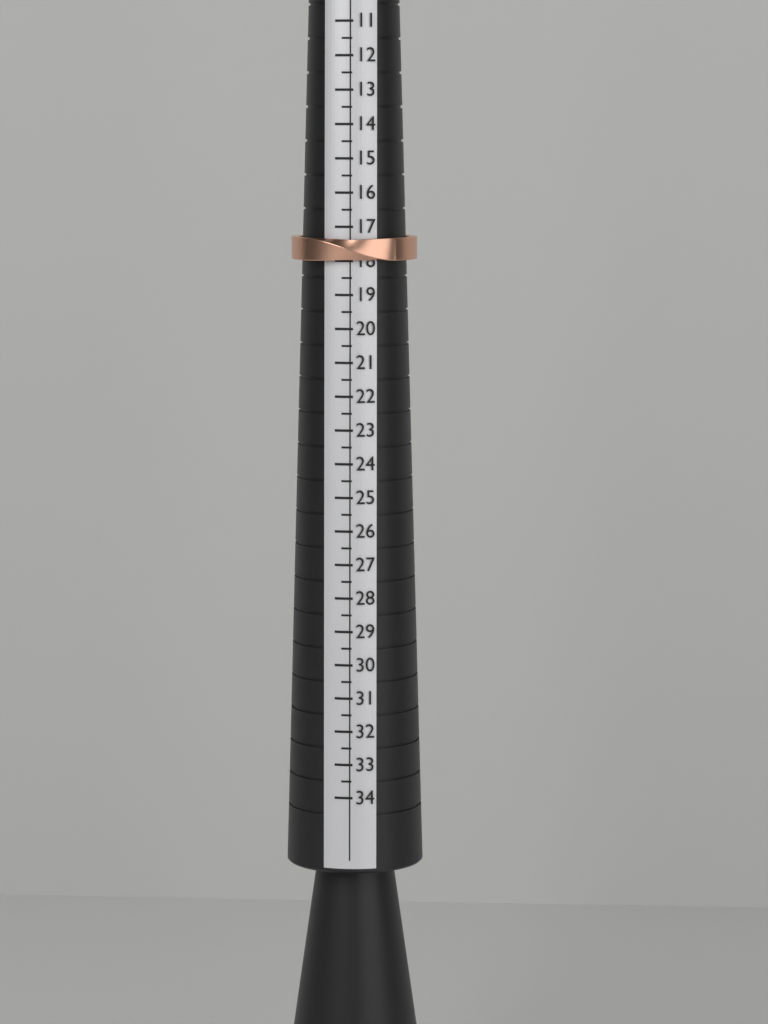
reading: 18.0 (no unit)
